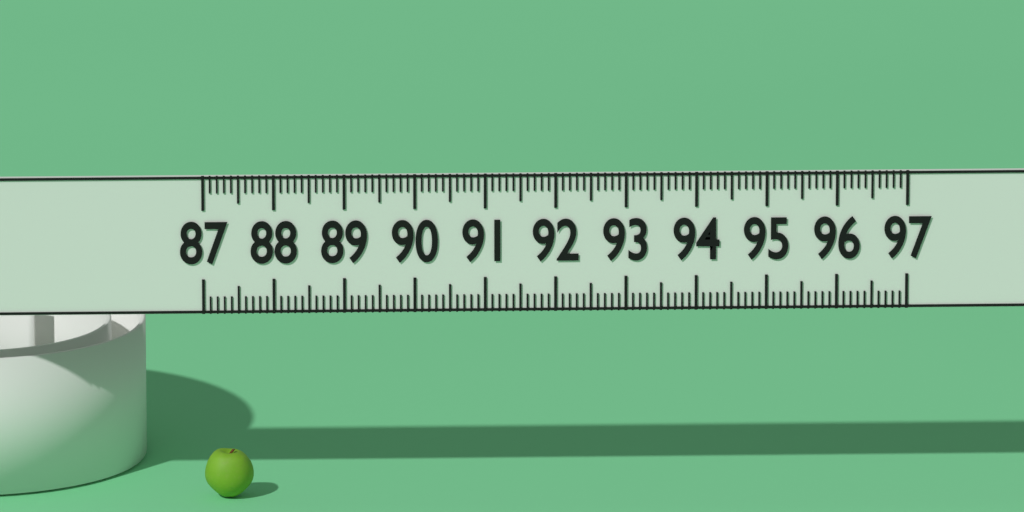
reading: 87.7 (no unit)
